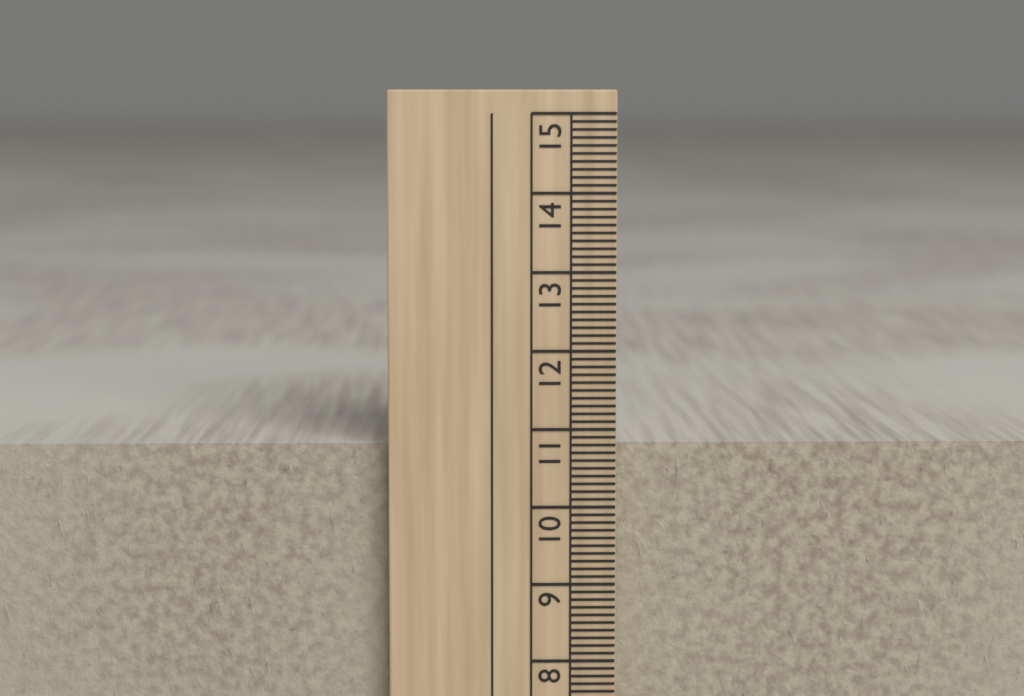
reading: 10.8 cm
